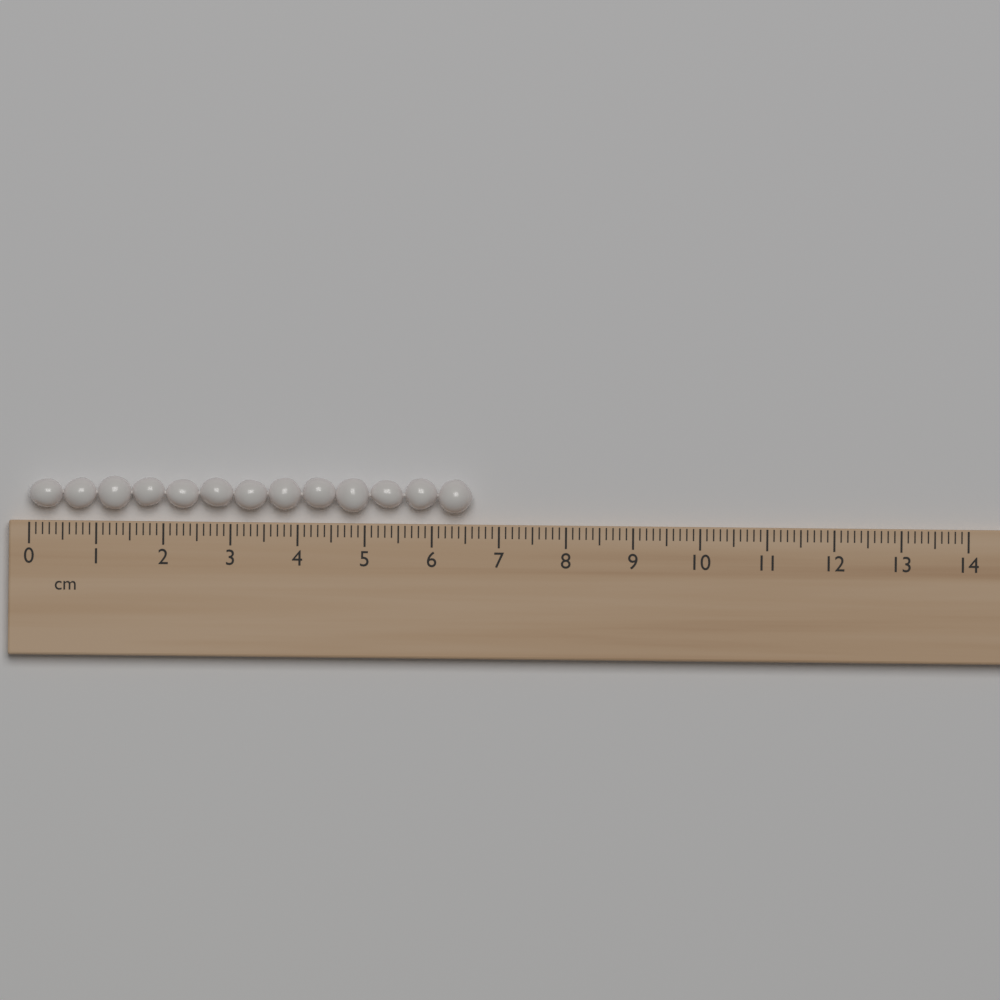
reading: 6.6 cm
